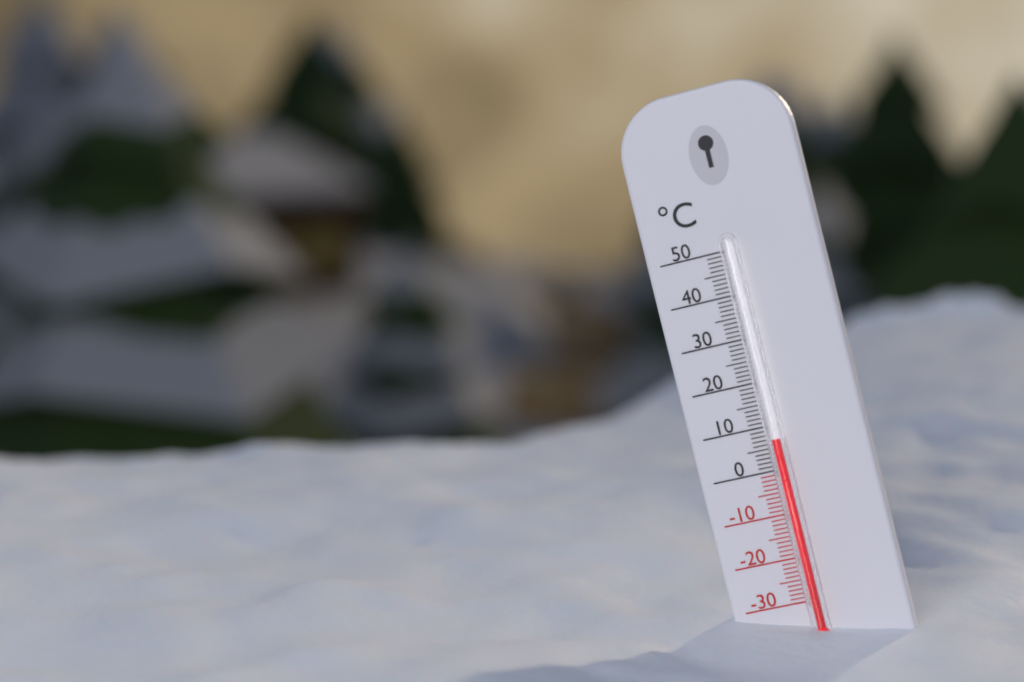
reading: 7 °C
